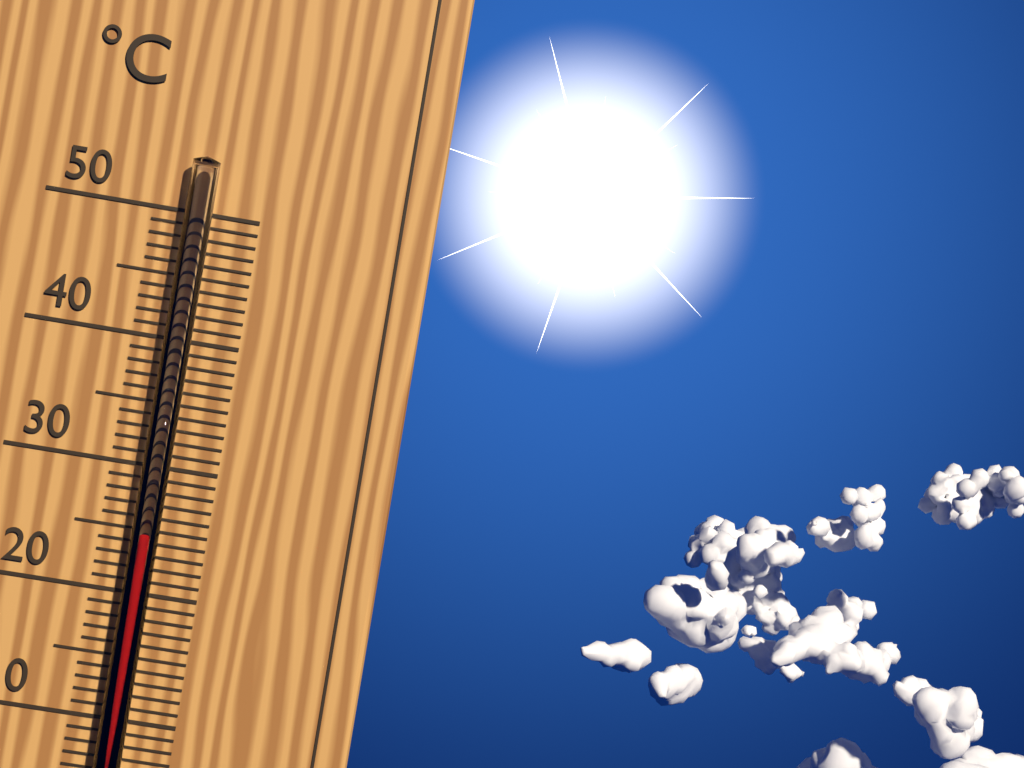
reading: 25 °C
